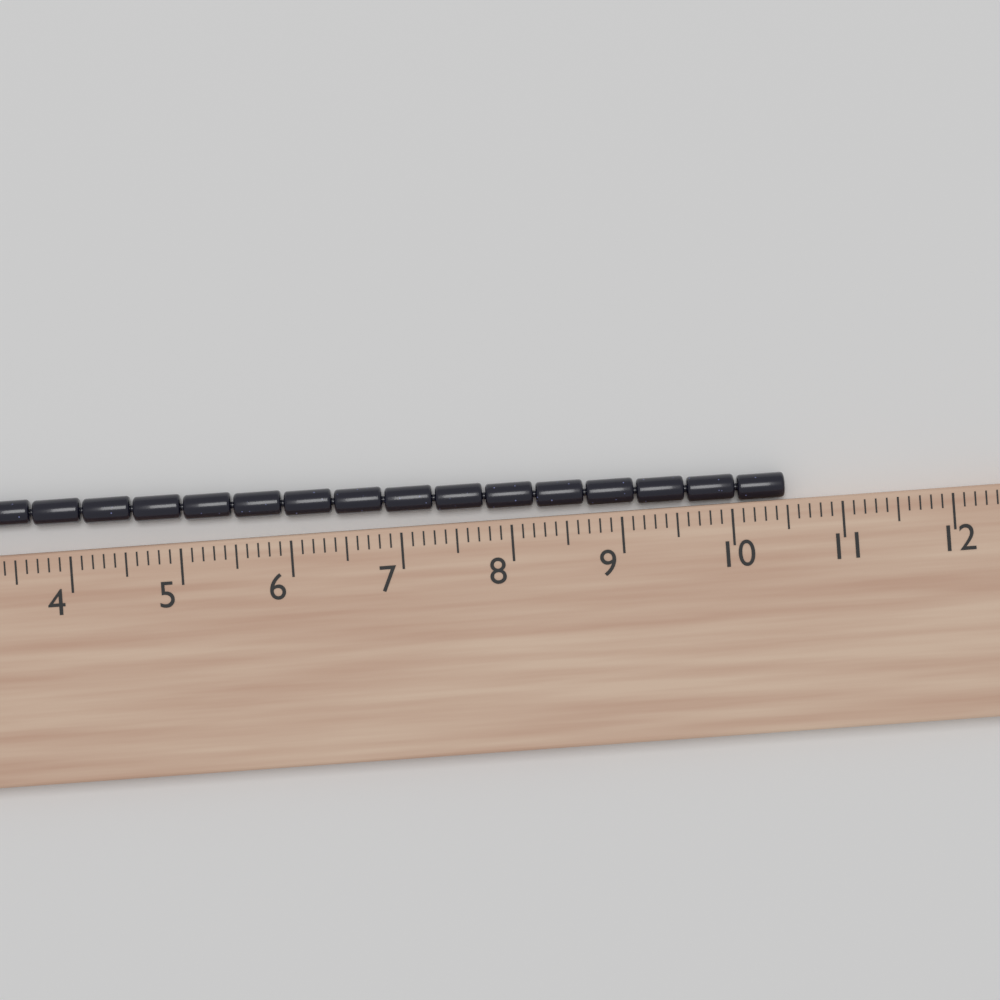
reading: 10.5 cm
